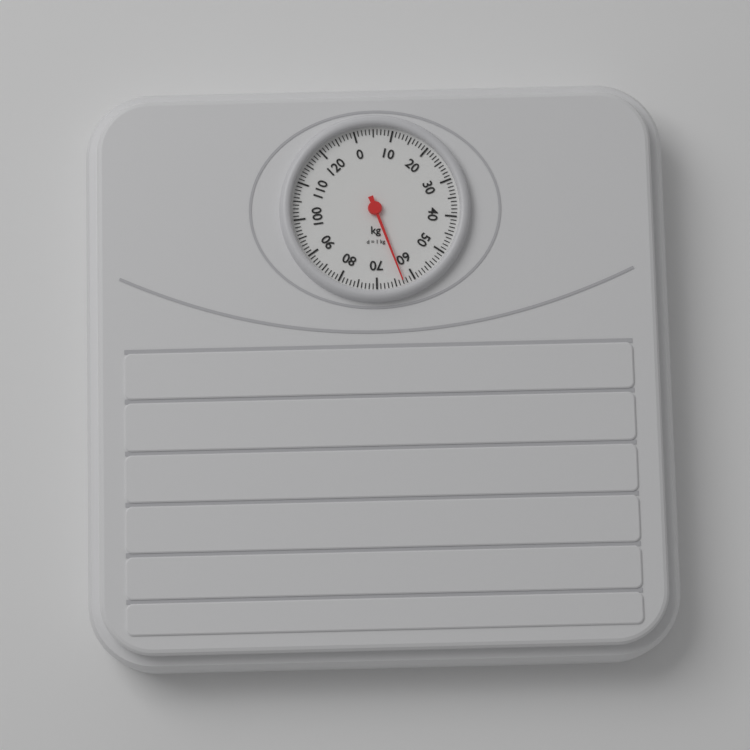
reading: 63 kg
